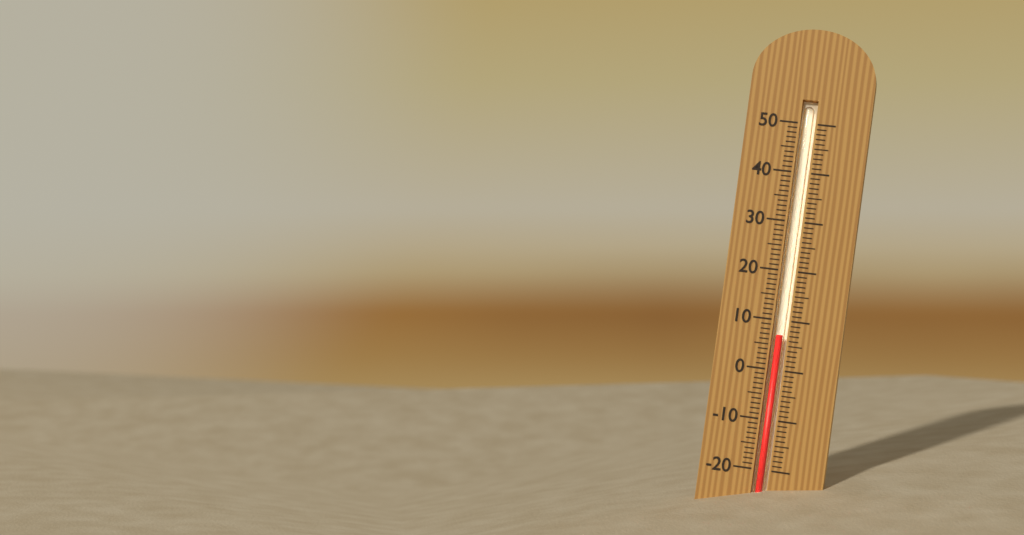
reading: 7 (no unit)
